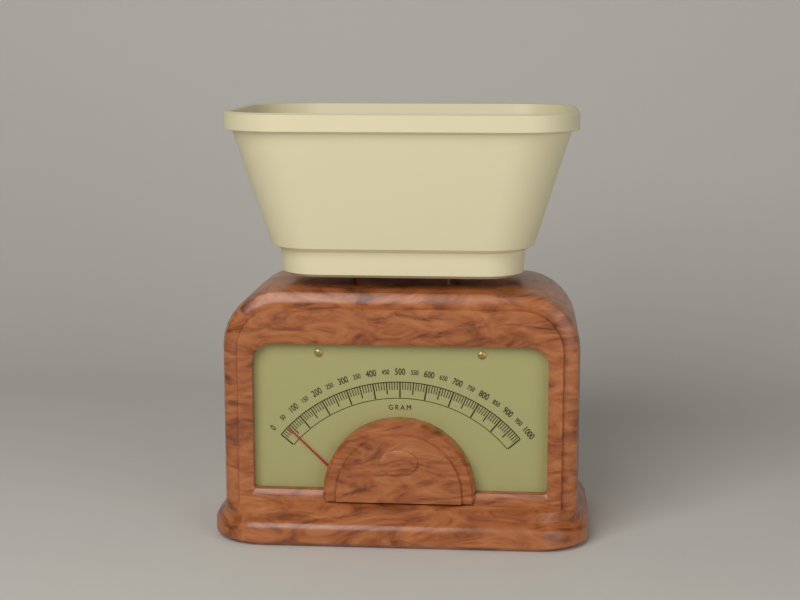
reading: 40 g
